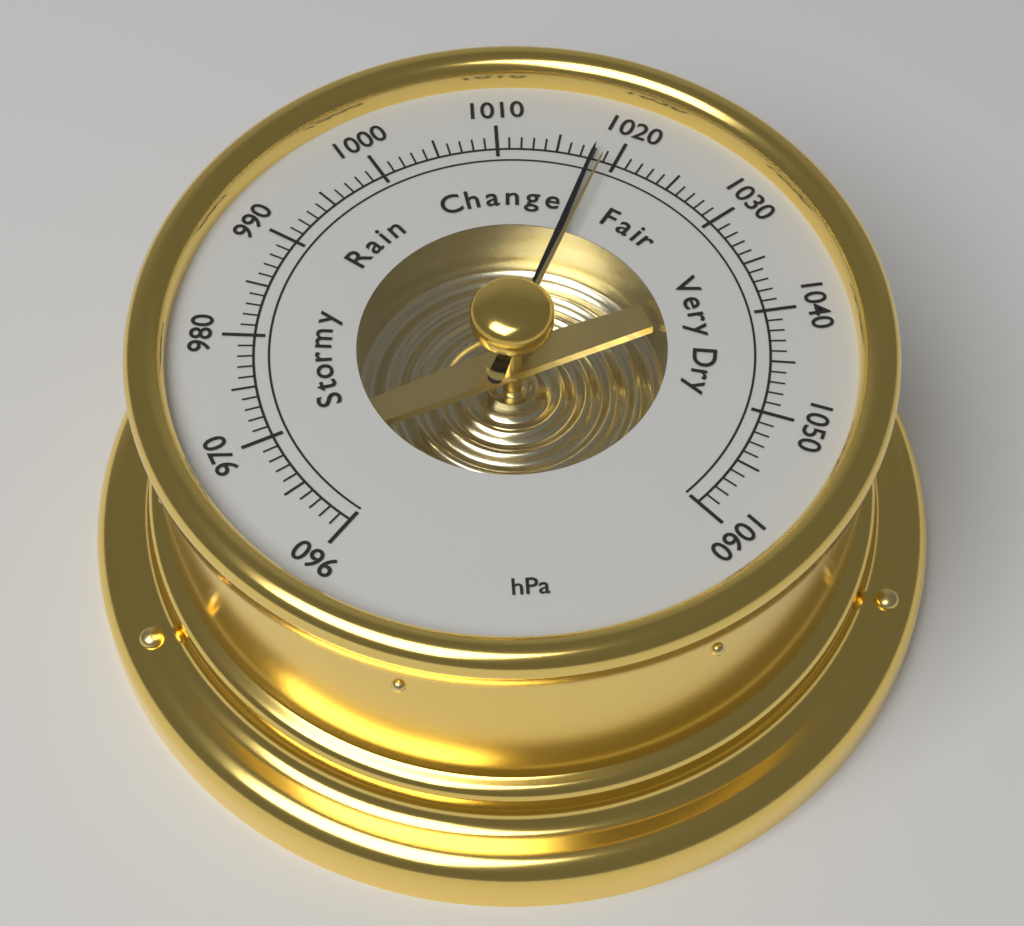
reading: 1018 hPa
